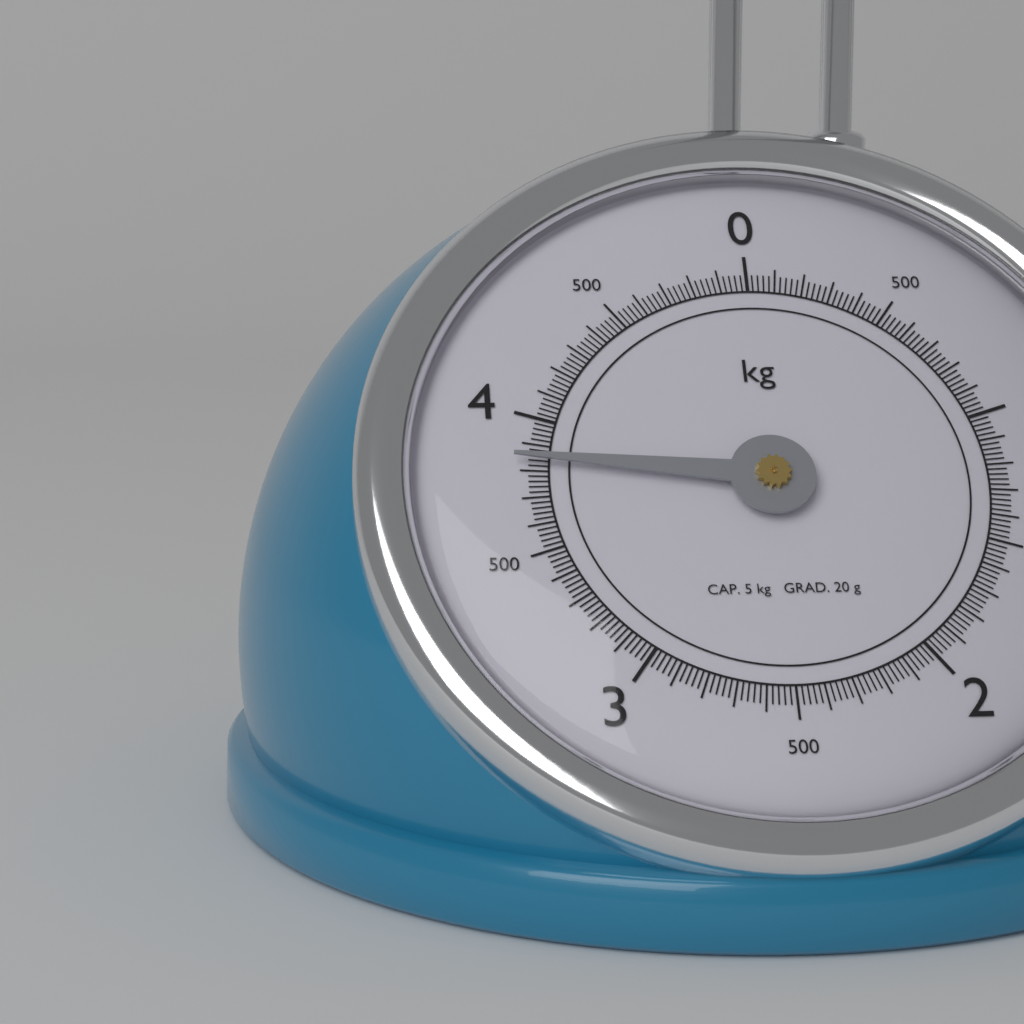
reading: 3.84 kg
